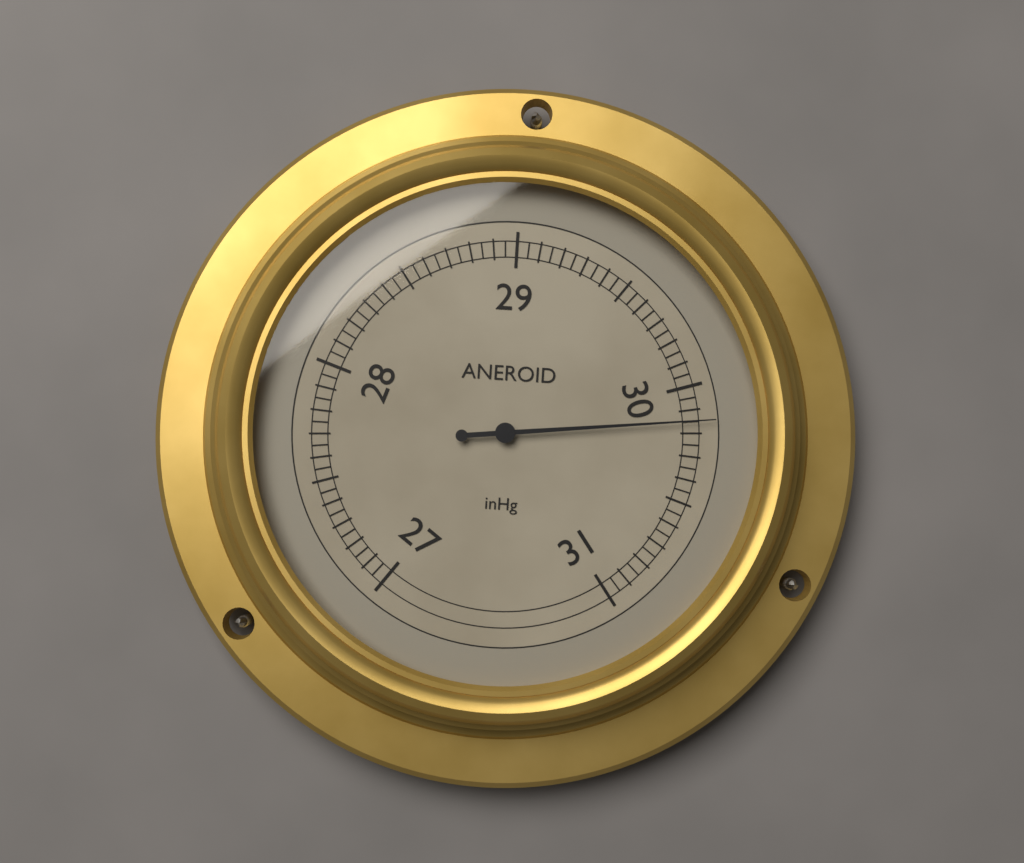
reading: 30.15 inHg
